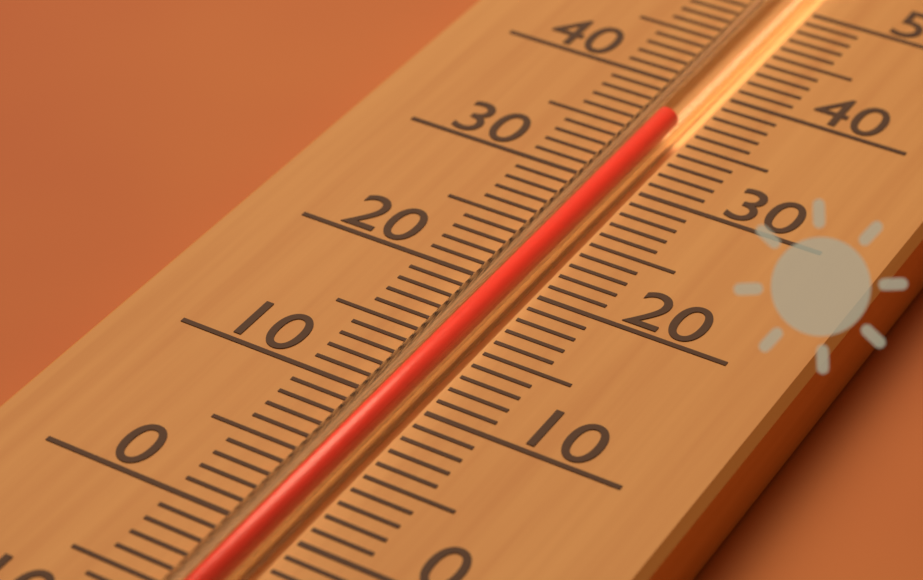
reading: 36 (no unit)
